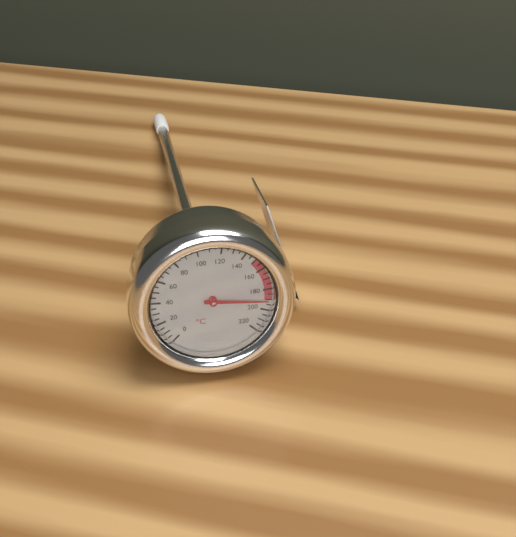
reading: 190 °C
